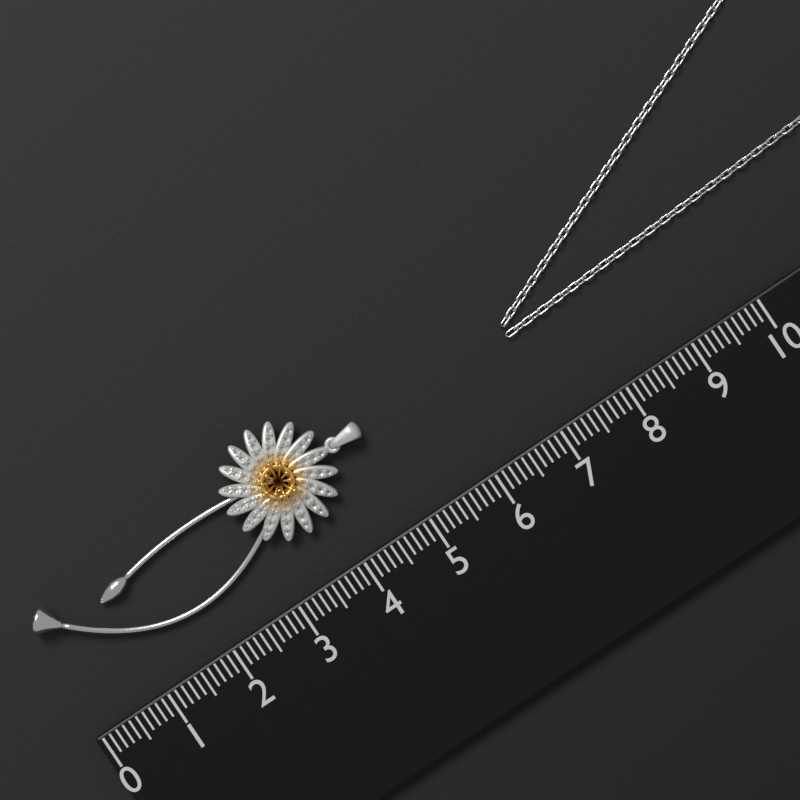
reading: 4.9 (no unit)
